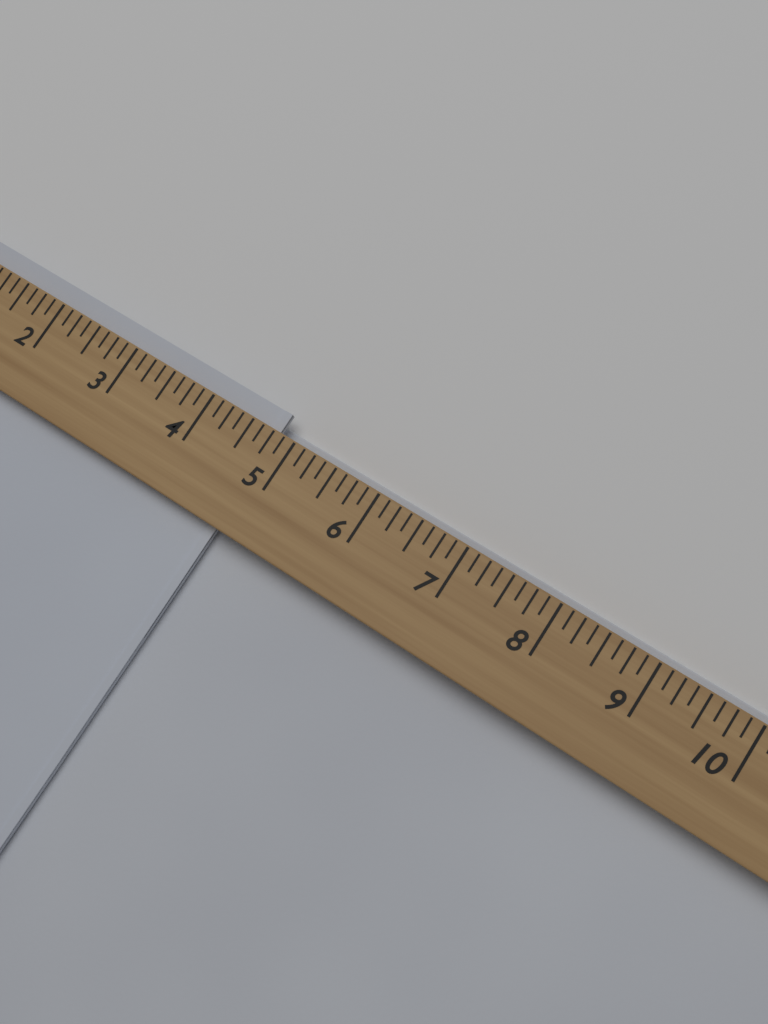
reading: 4.750 (no unit)
